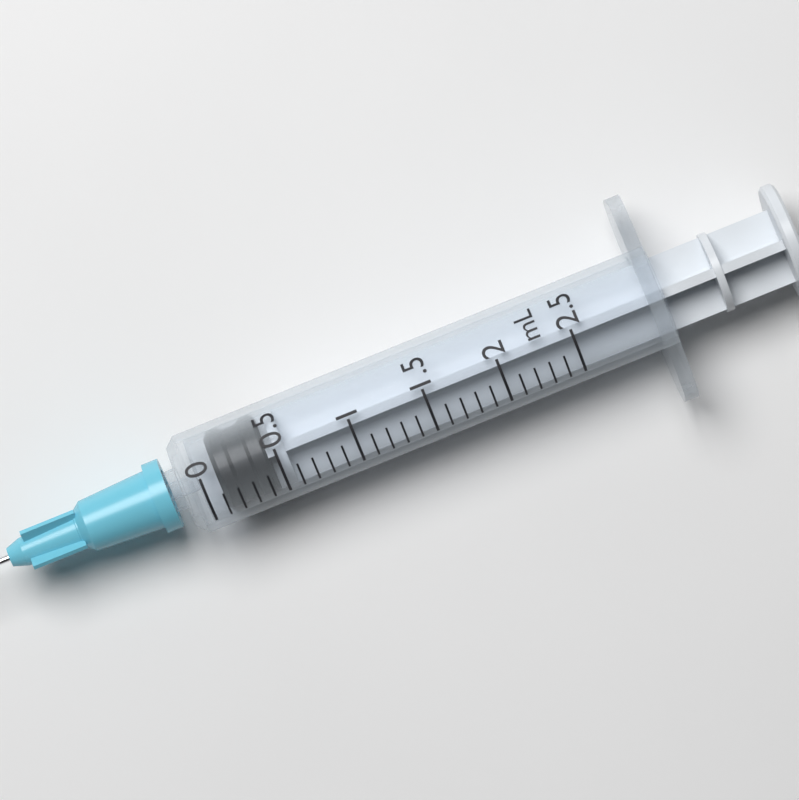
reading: 0.1 mL
